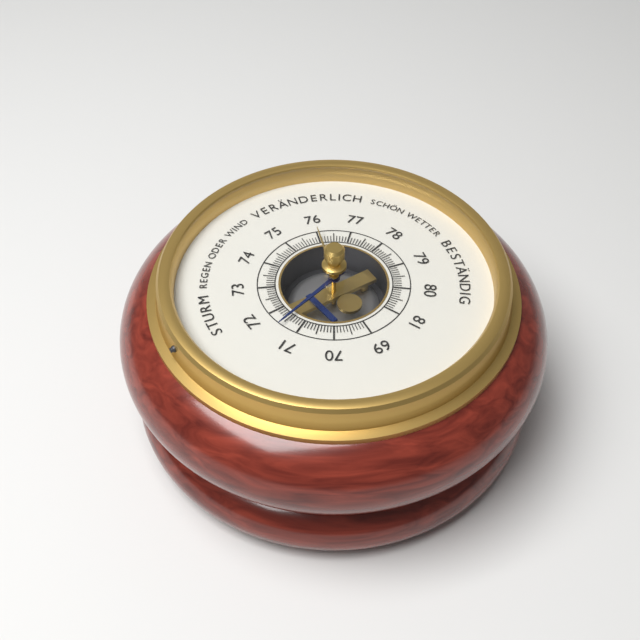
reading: 71.5 (no unit)
